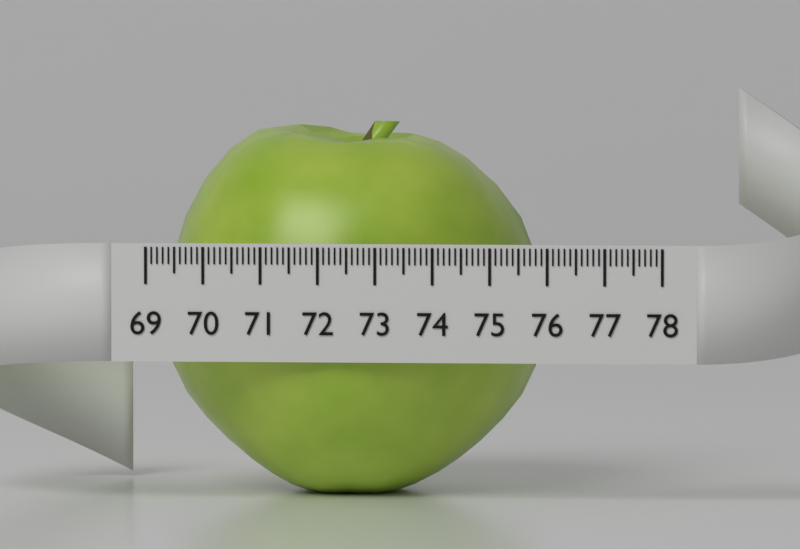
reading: 75.7 (no unit)
